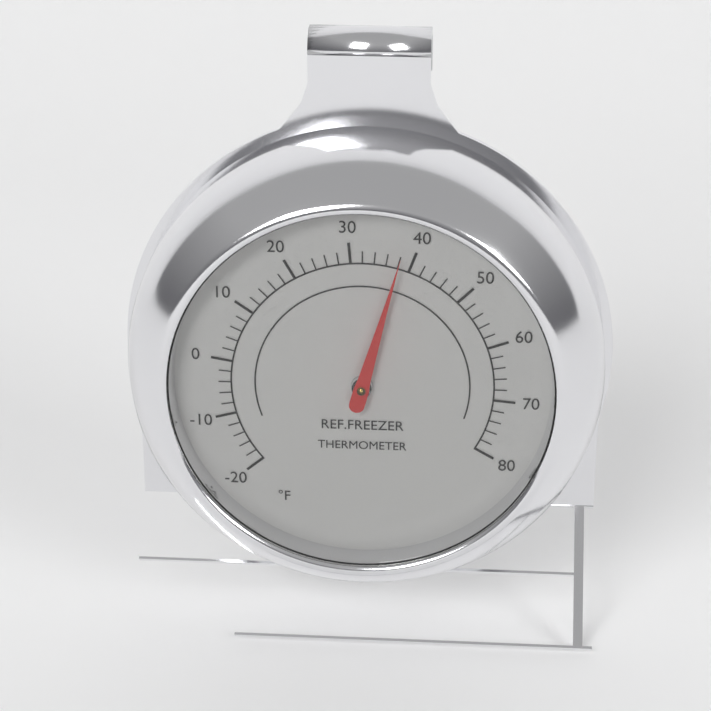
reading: 38 °F
